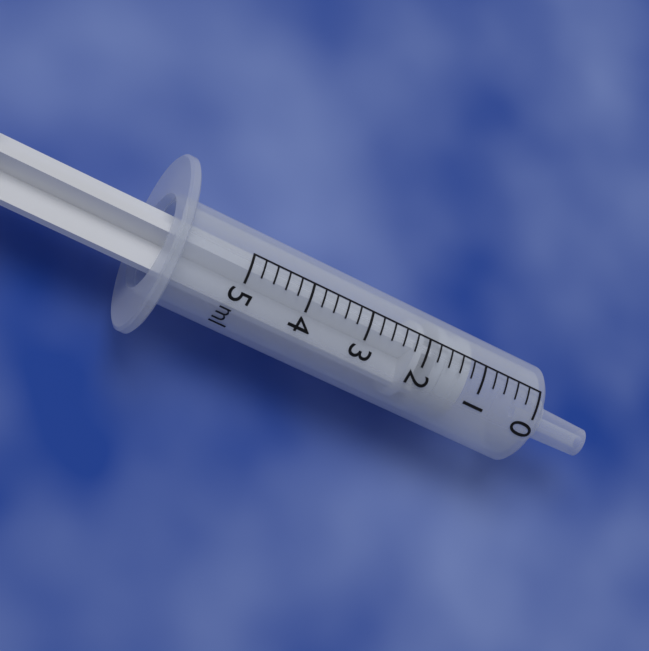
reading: 1.2 ml
